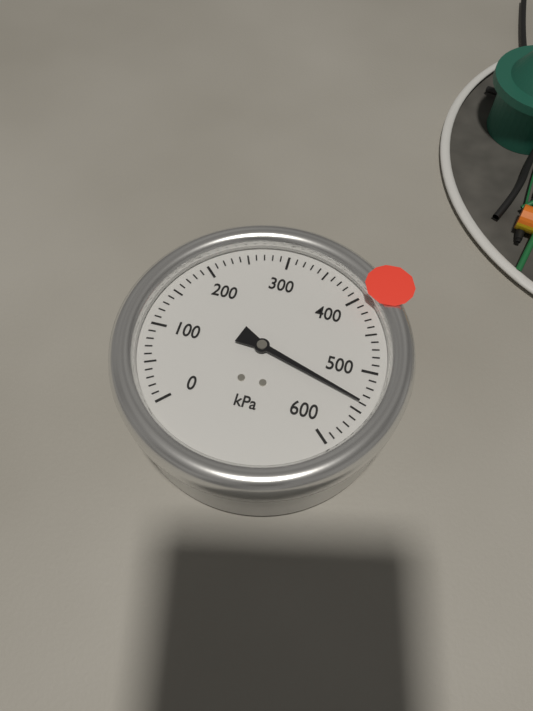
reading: 540 kPa
